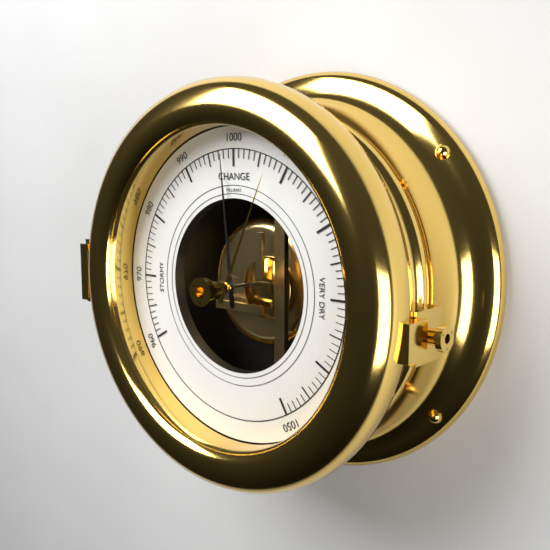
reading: 998 mbar
